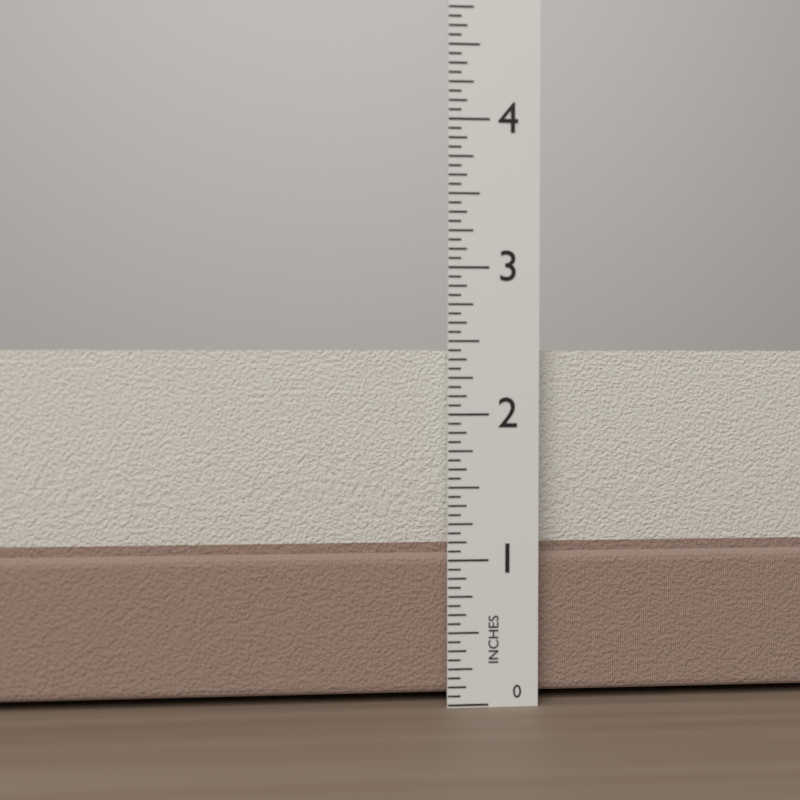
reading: 2.4375 in
